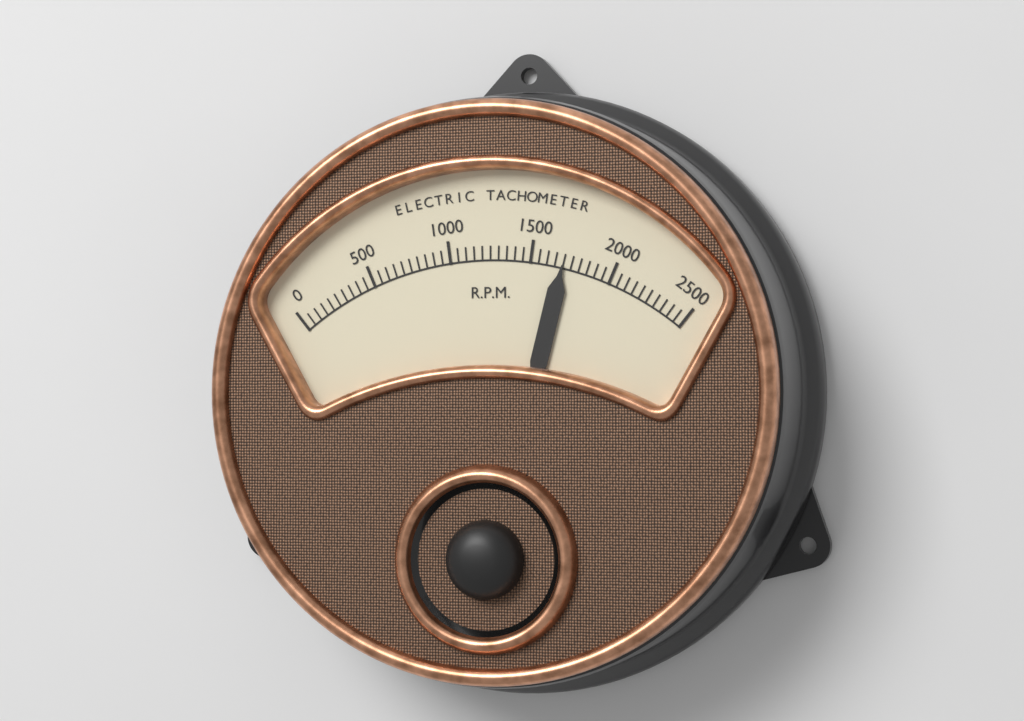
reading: 1700 RPM
